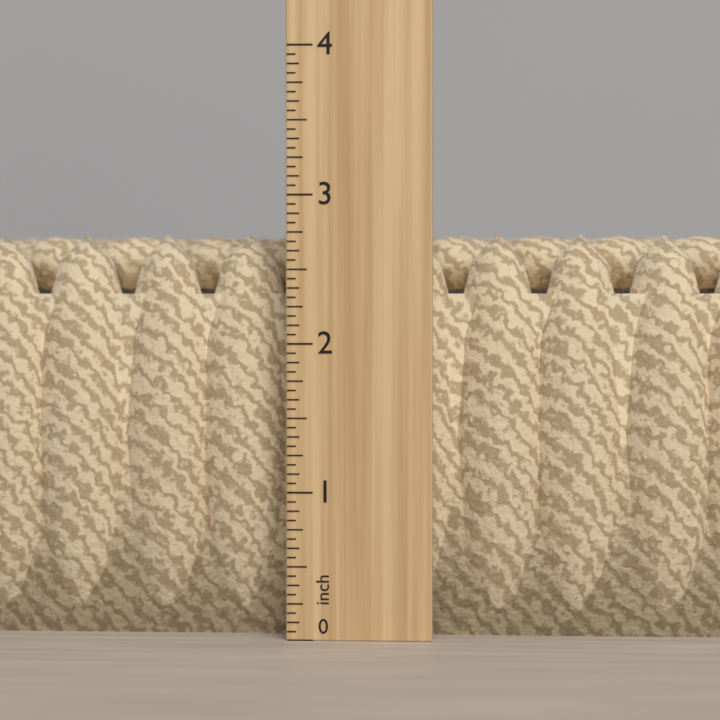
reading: 2.7500 in
